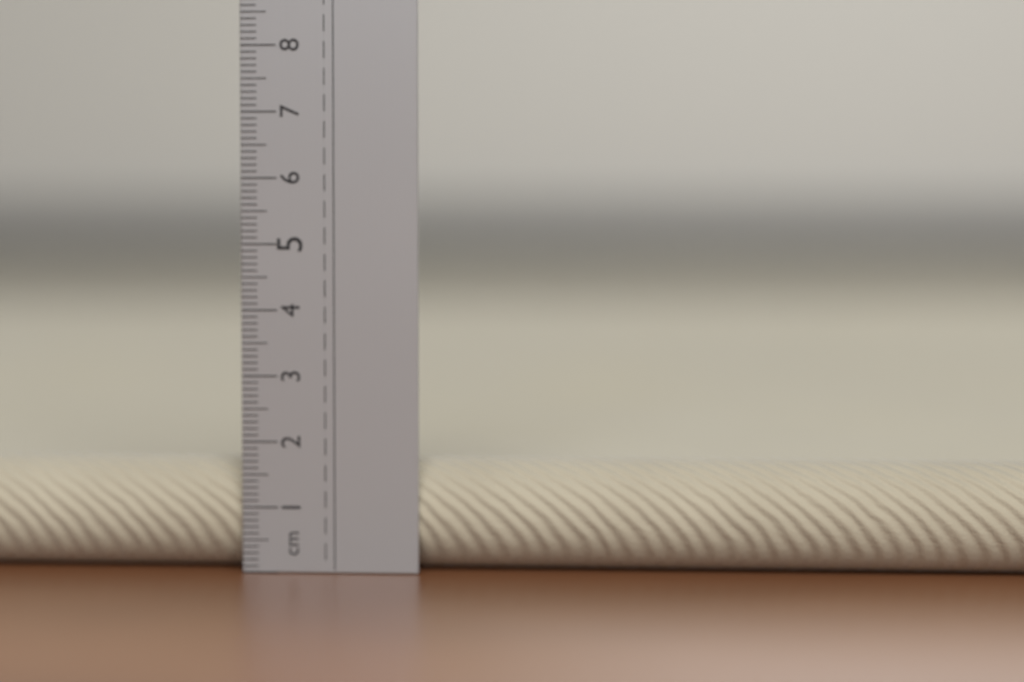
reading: 1.7 cm
